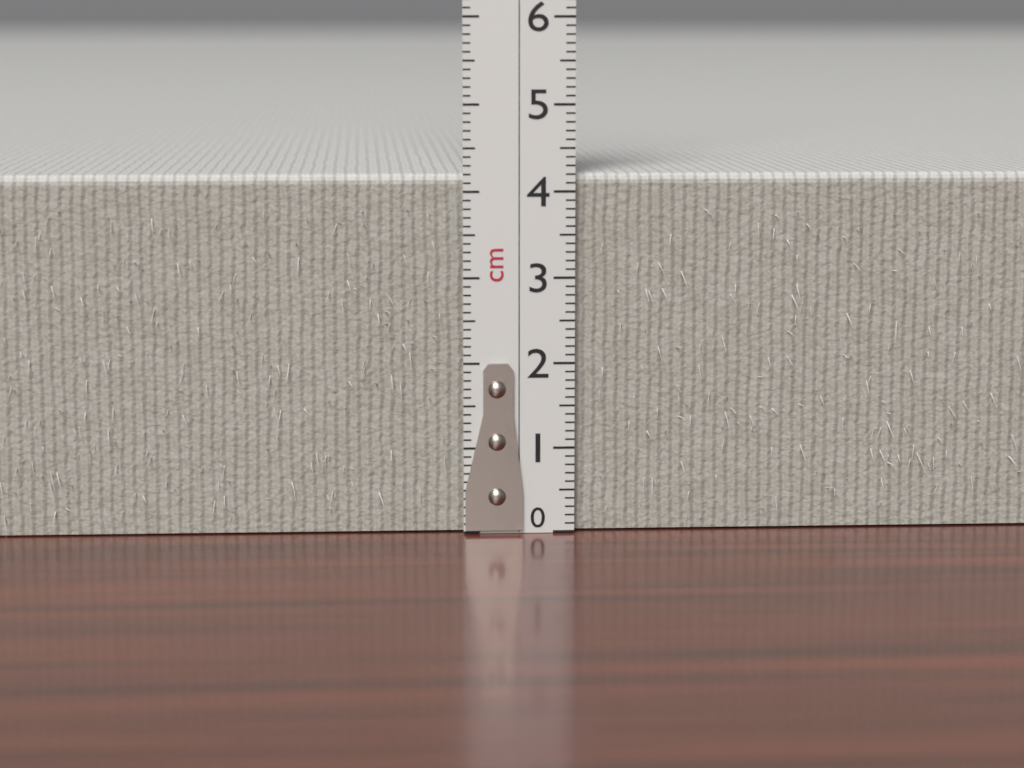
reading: 4.2 cm
